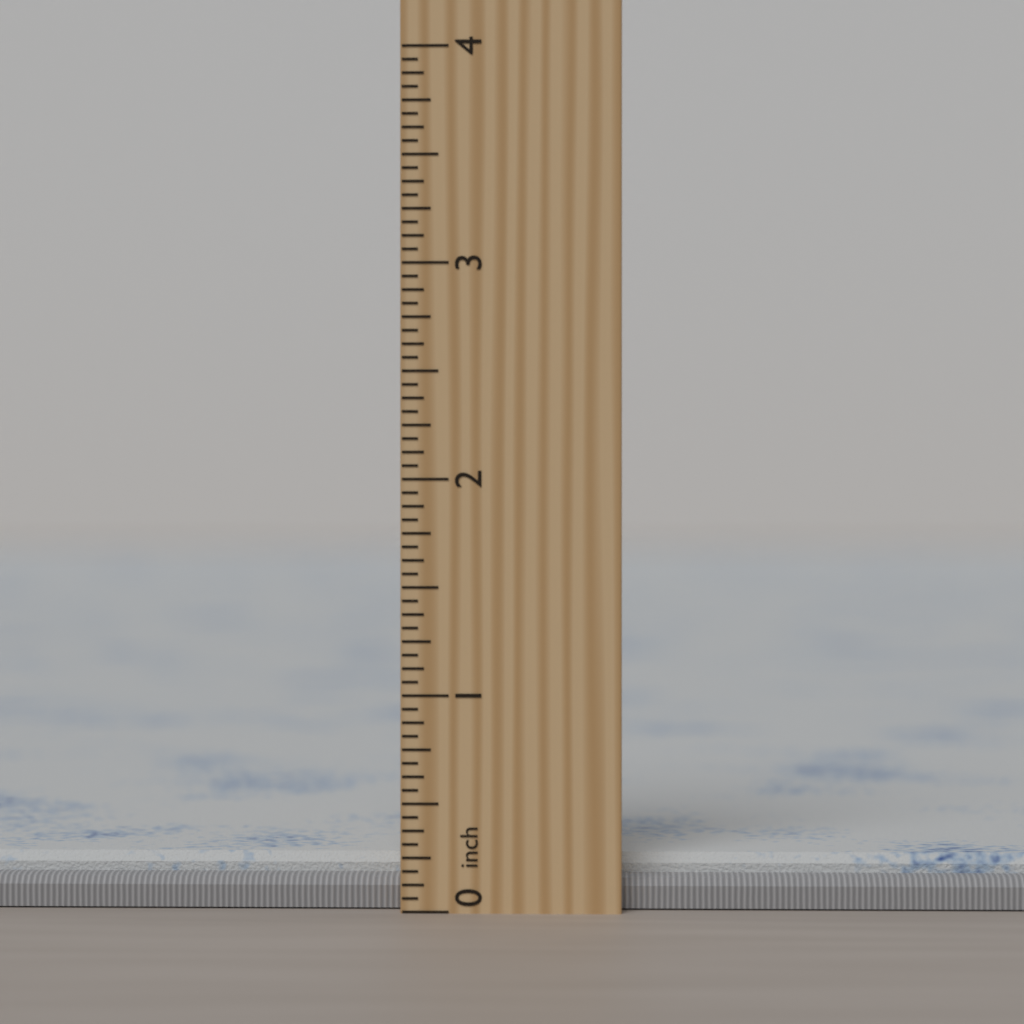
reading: 0.2500 inch
